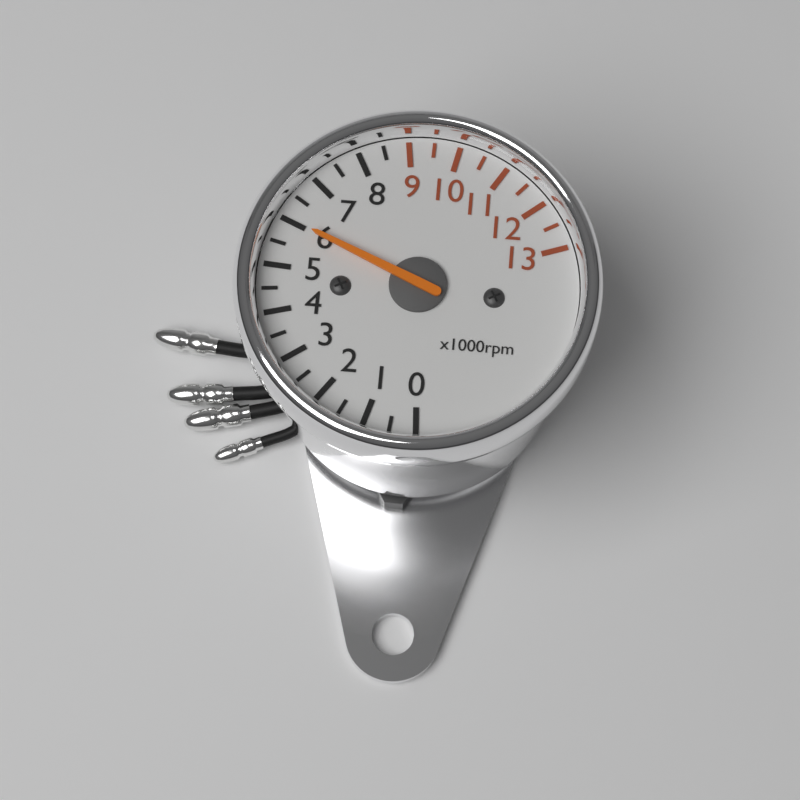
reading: 6000 rpm
